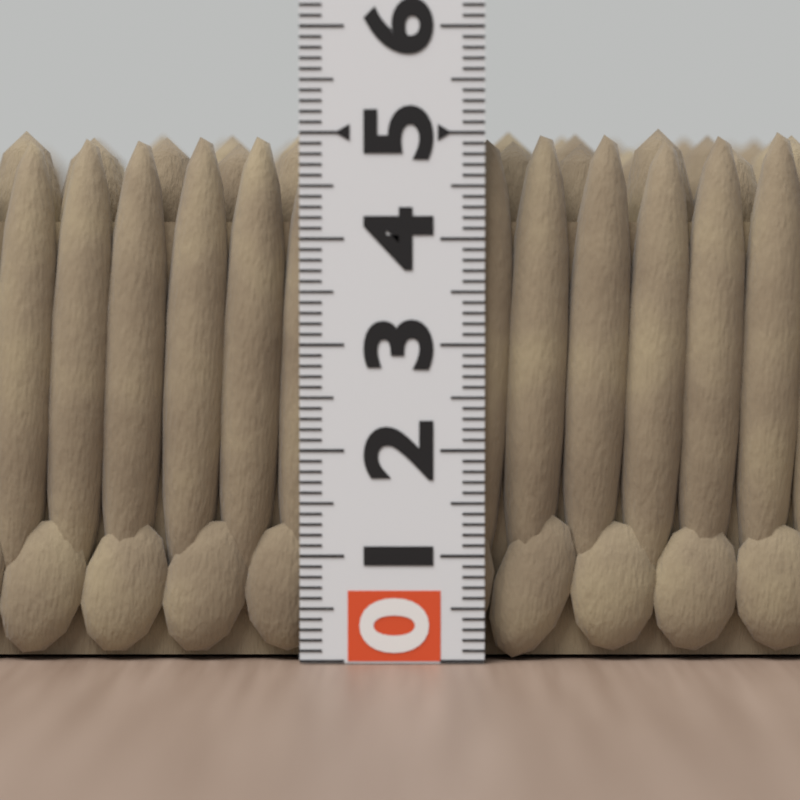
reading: 5.1 (no unit)
